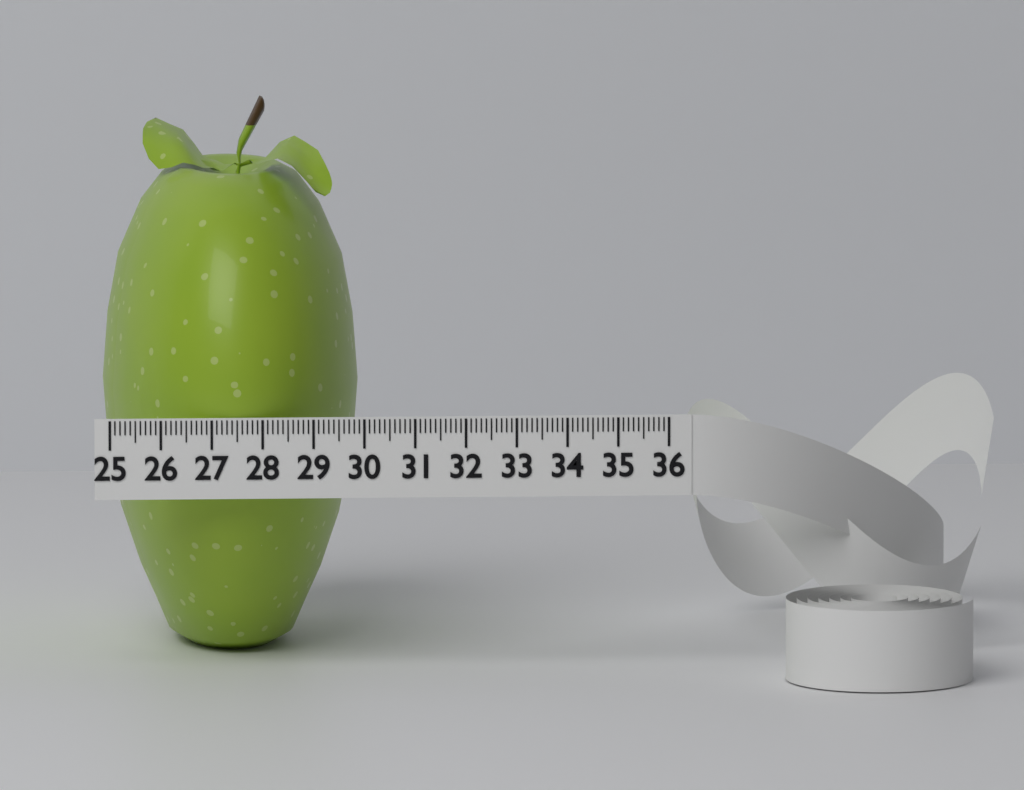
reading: 30.1 (no unit)
